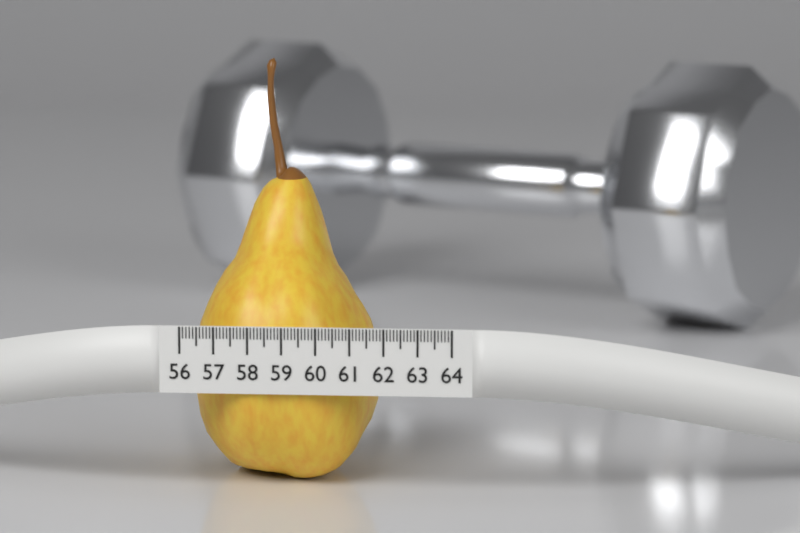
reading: 61.6 (no unit)
